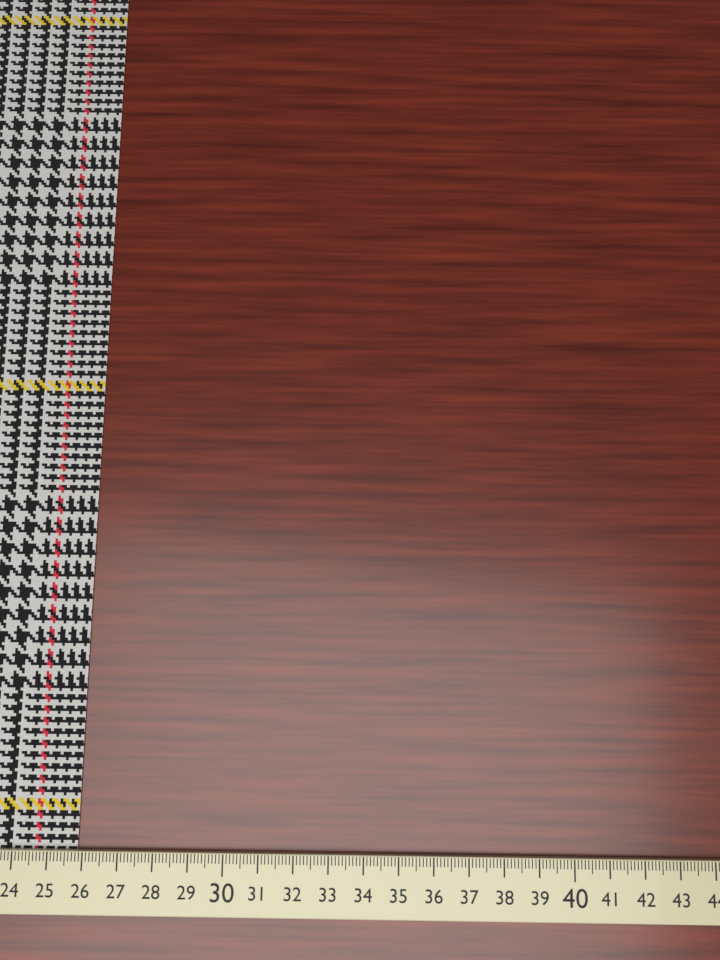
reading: 25.8 cm
